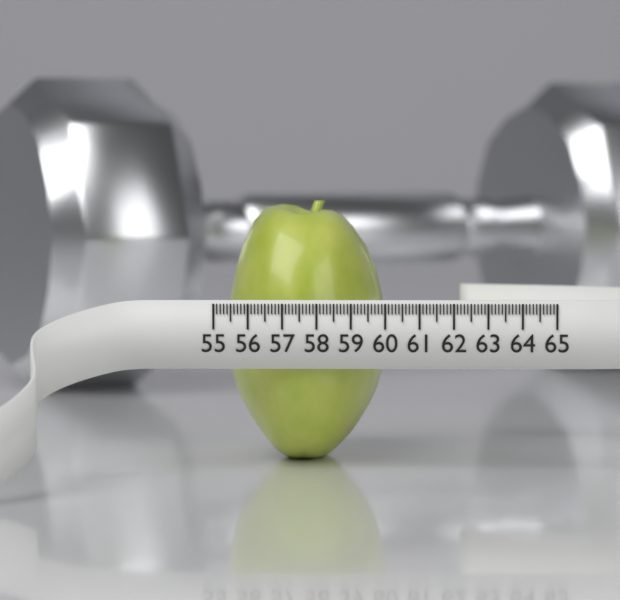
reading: 59.8 (no unit)
